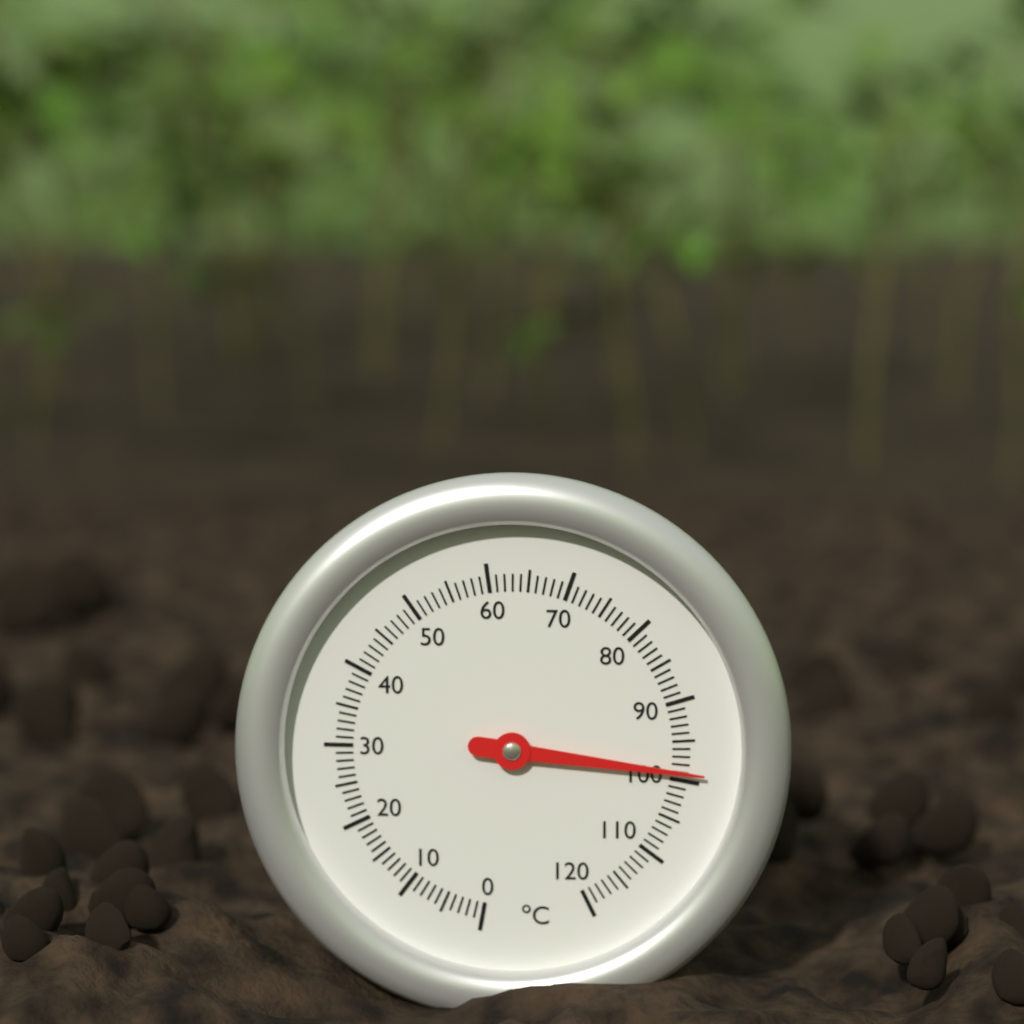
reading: 99 °C
